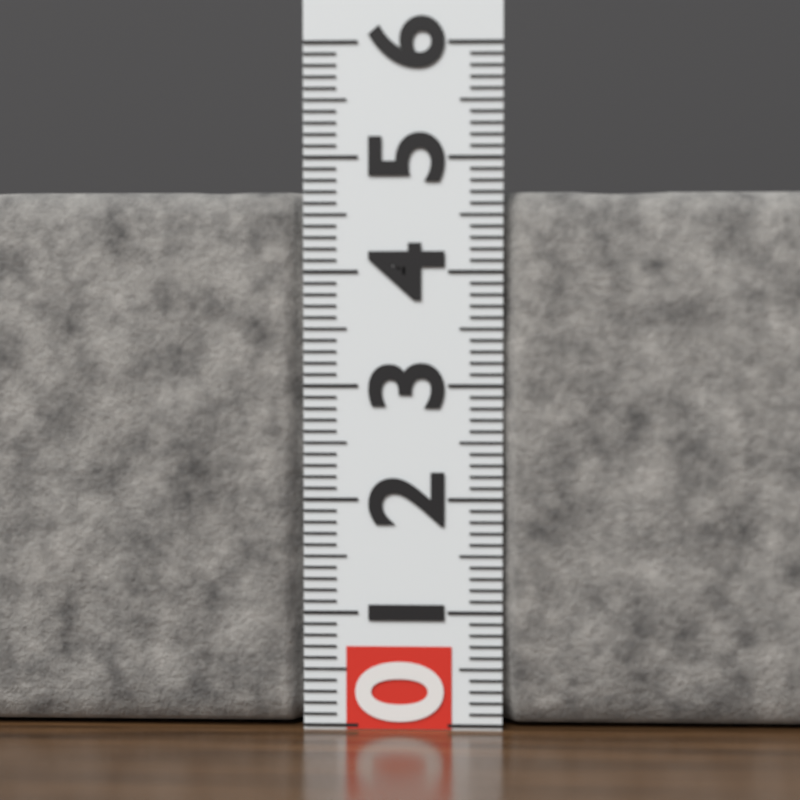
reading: 4.7 (no unit)
